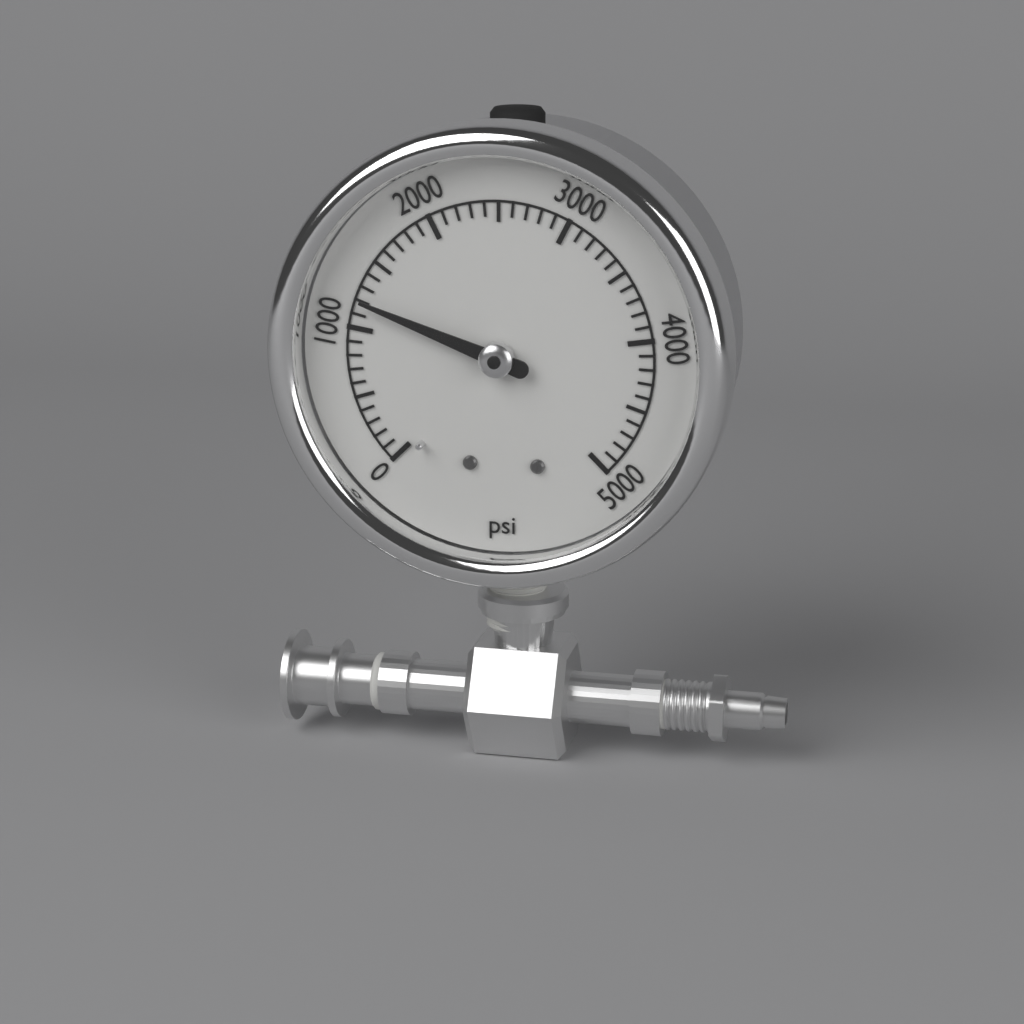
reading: 1200 psi
